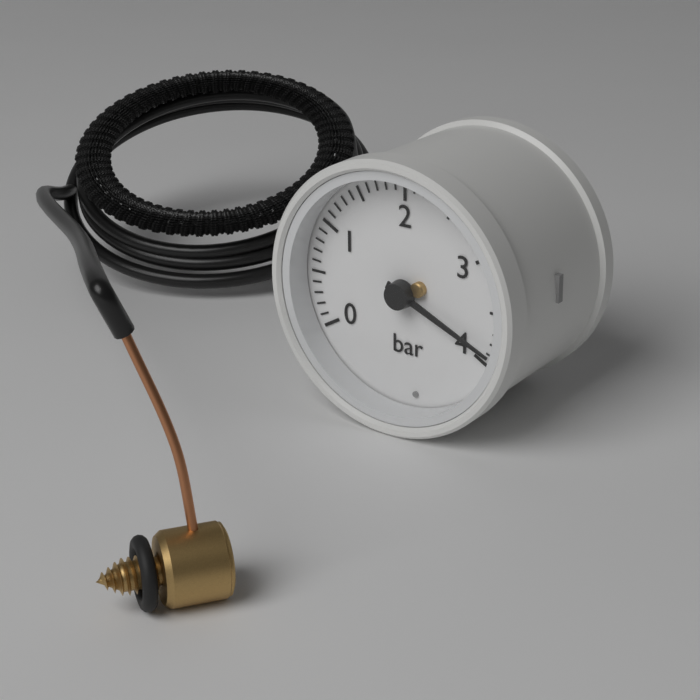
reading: 3.9 bar
